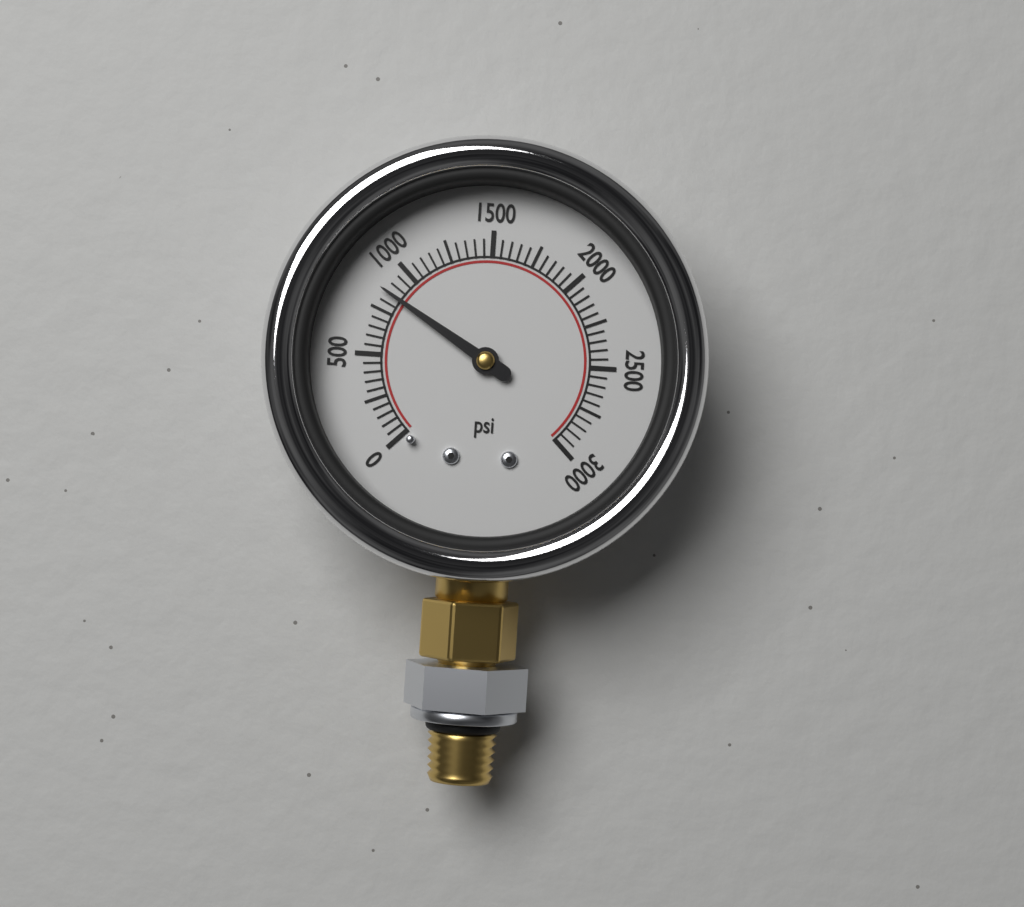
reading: 850 psi
